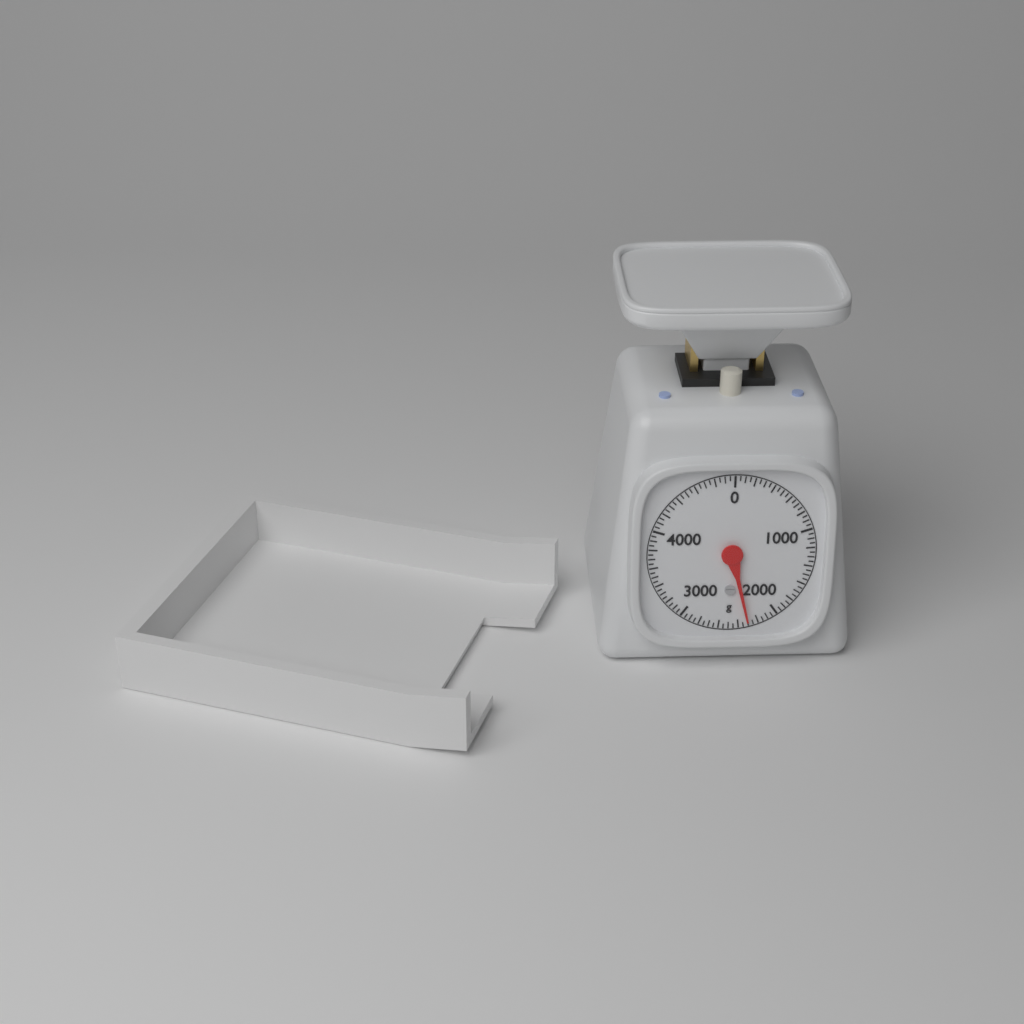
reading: 2300 g
